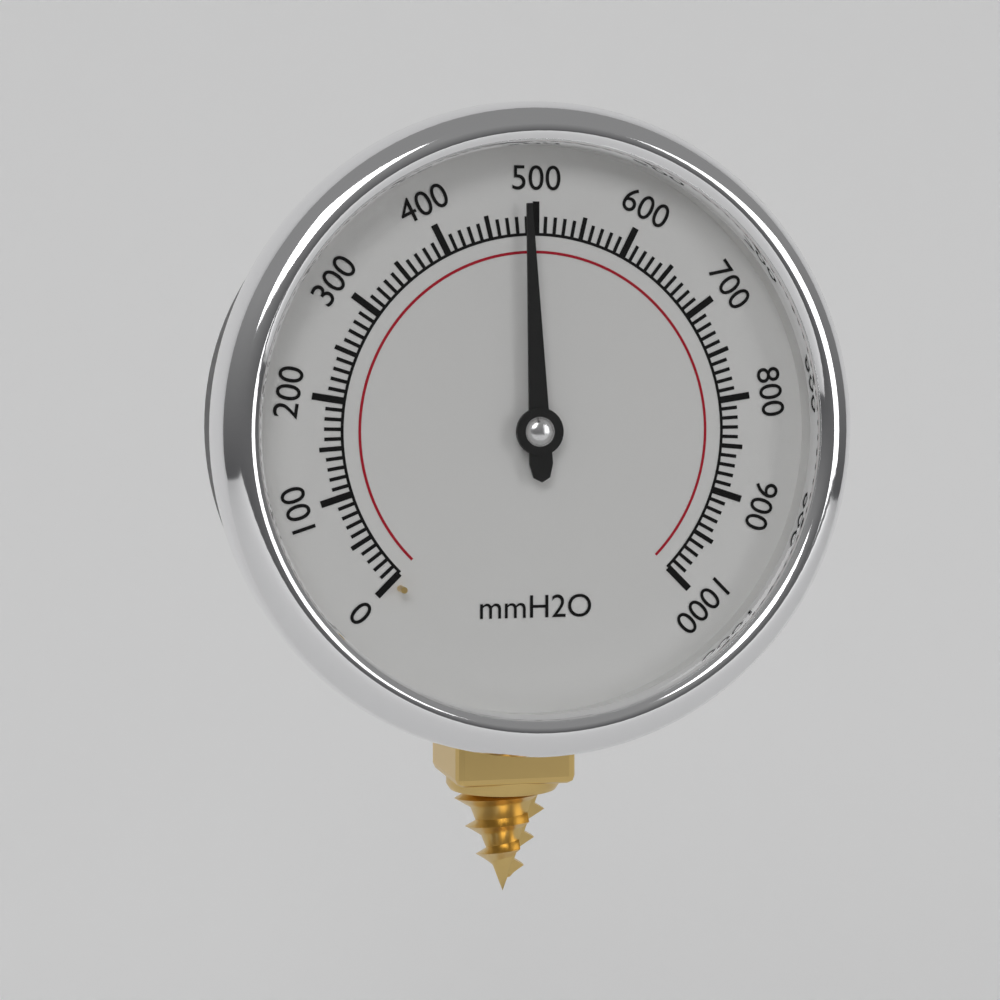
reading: 490 mmH2O
